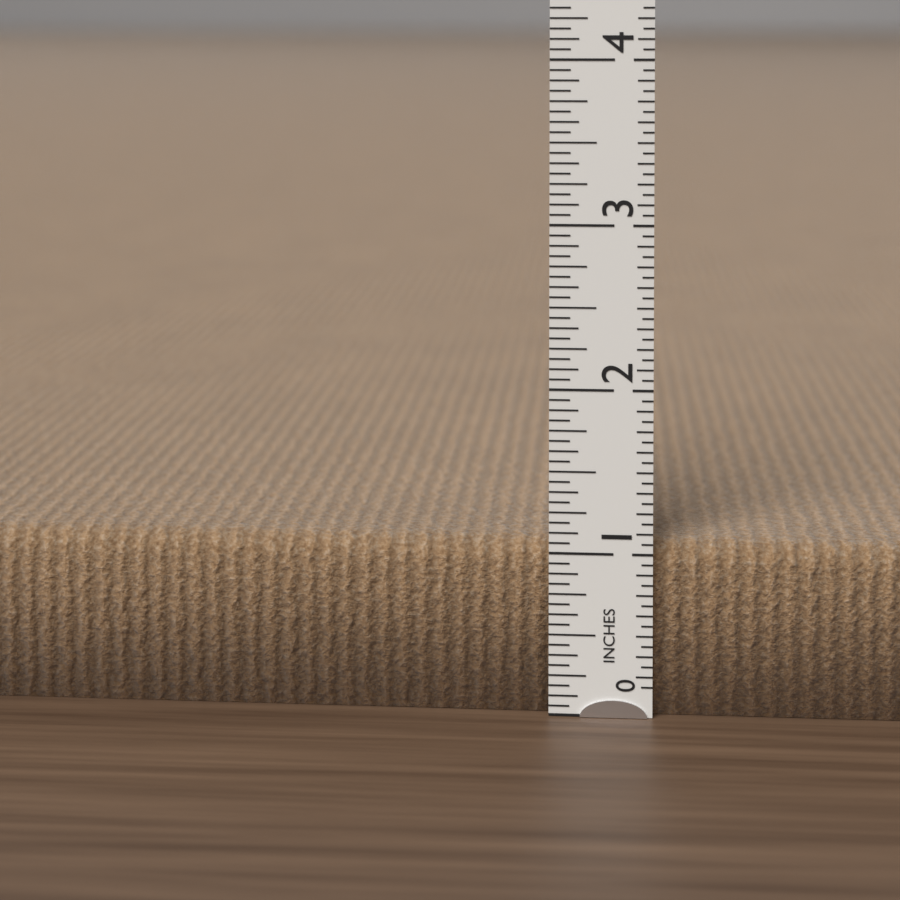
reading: 1.0625 in
